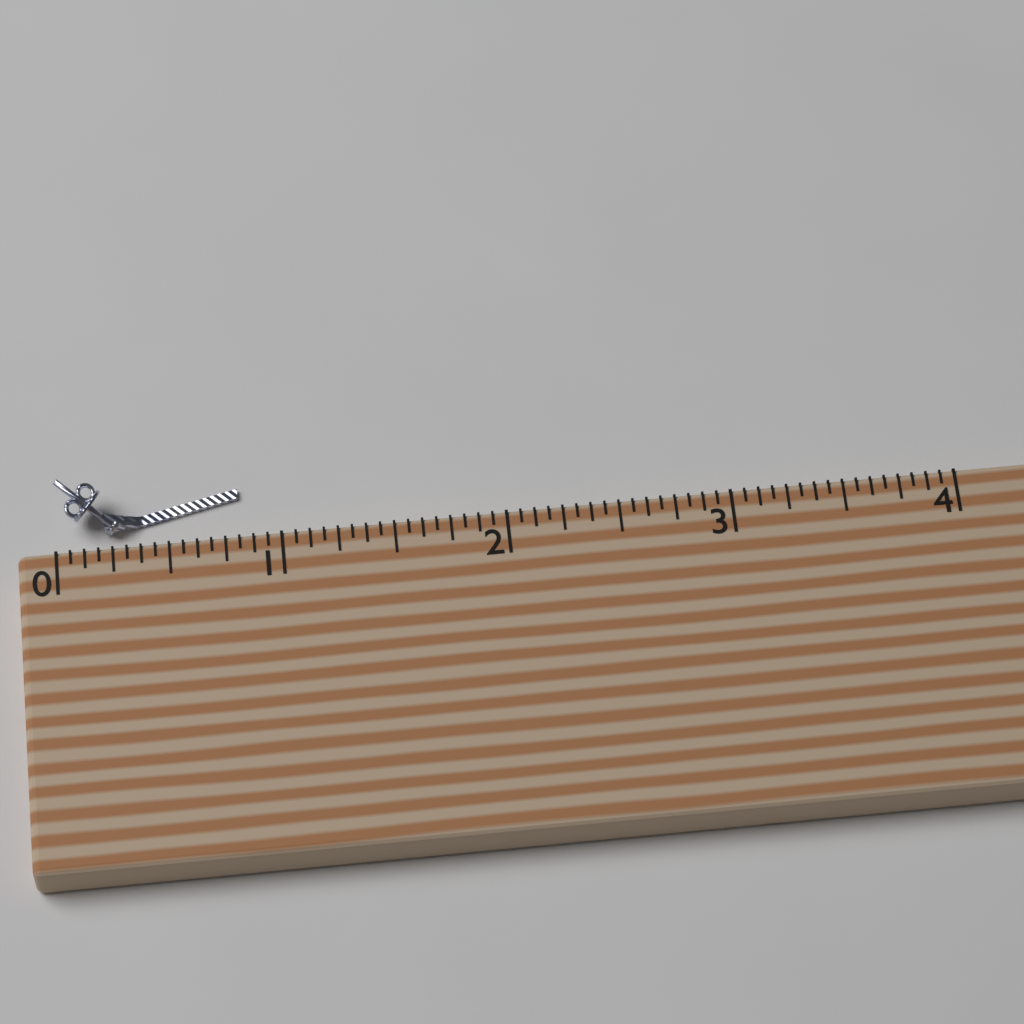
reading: 0.8125 (no unit)
